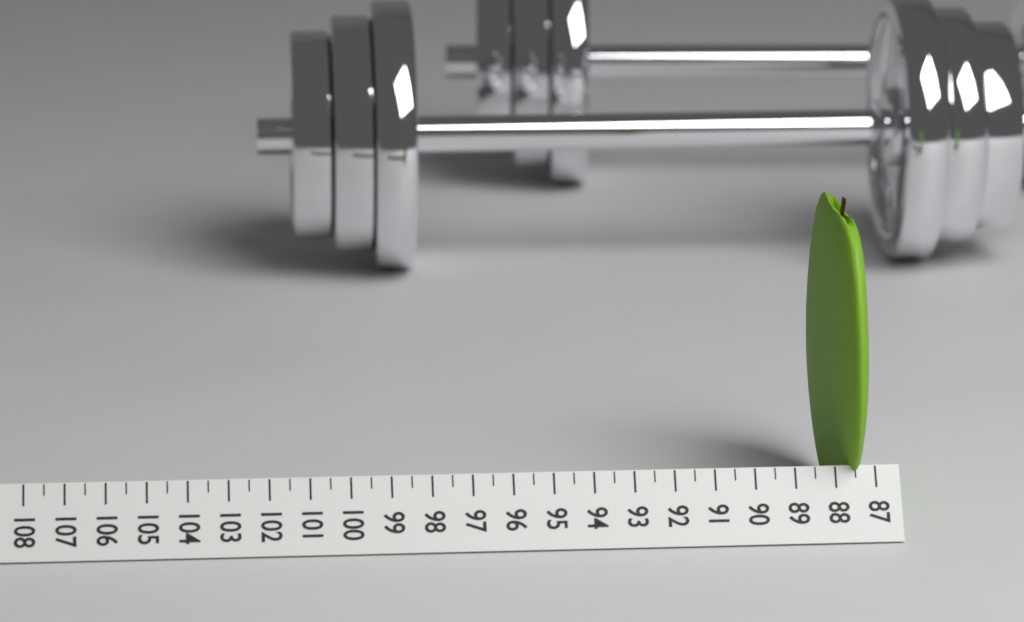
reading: 88.0 (no unit)
